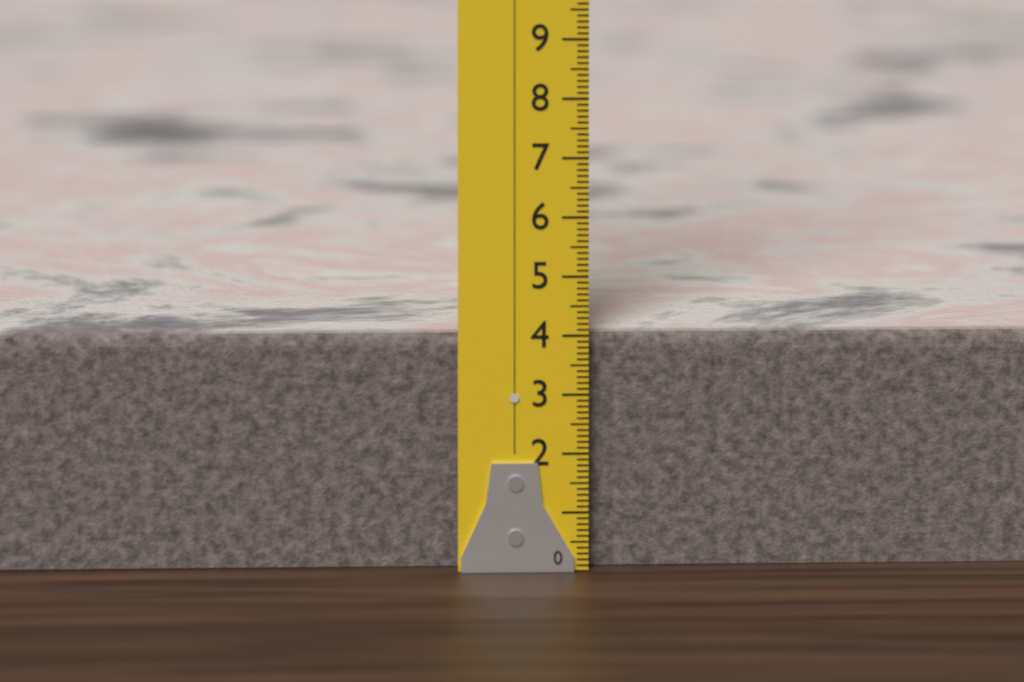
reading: 4.0 (no unit)
